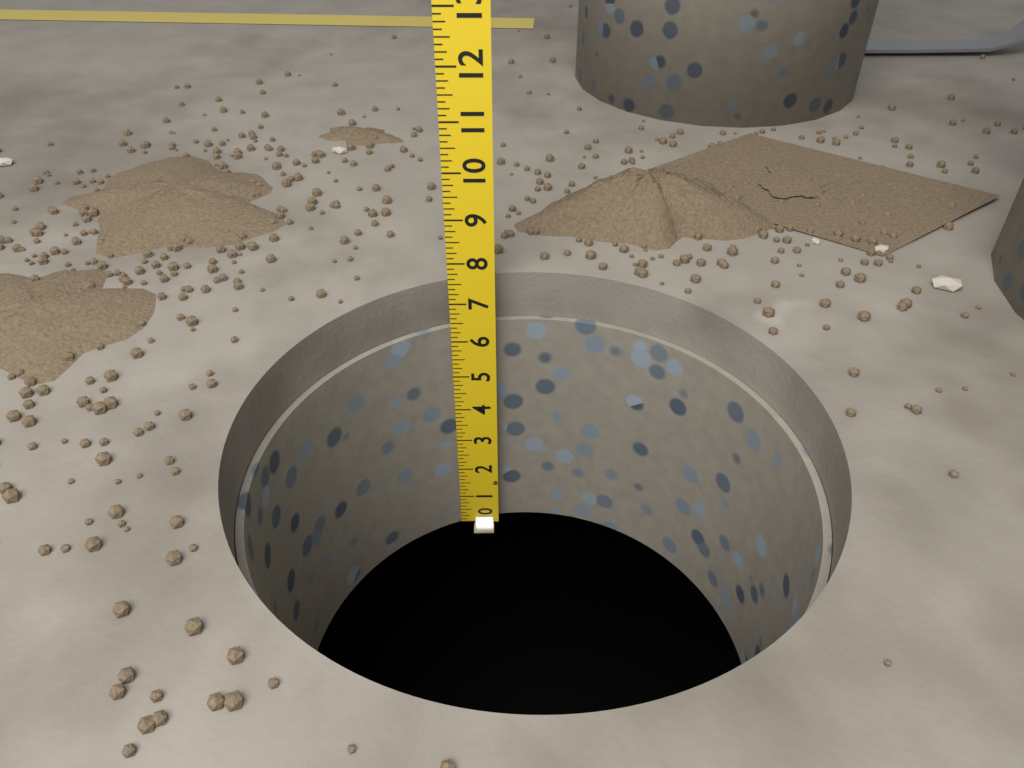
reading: 6.375 in
